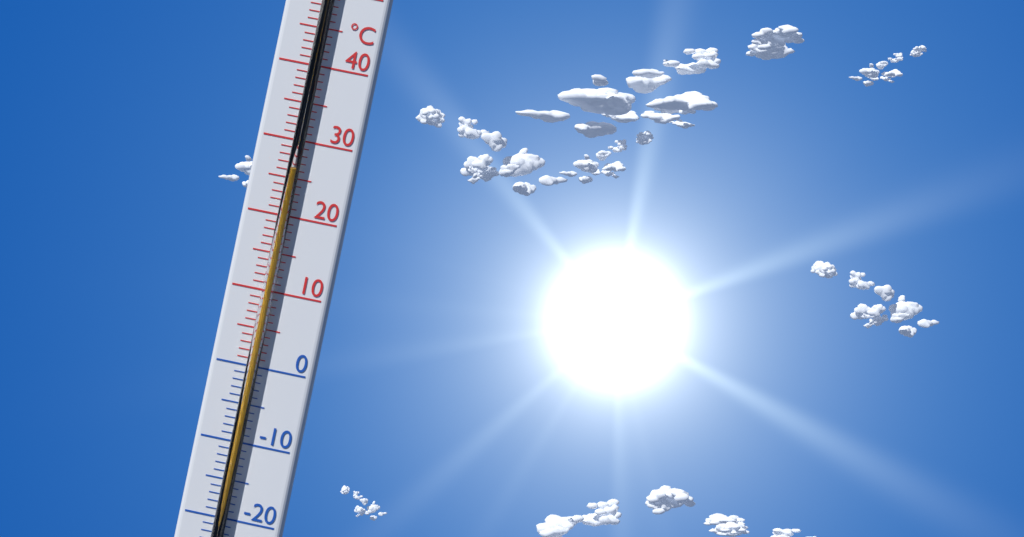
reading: 26 °C
